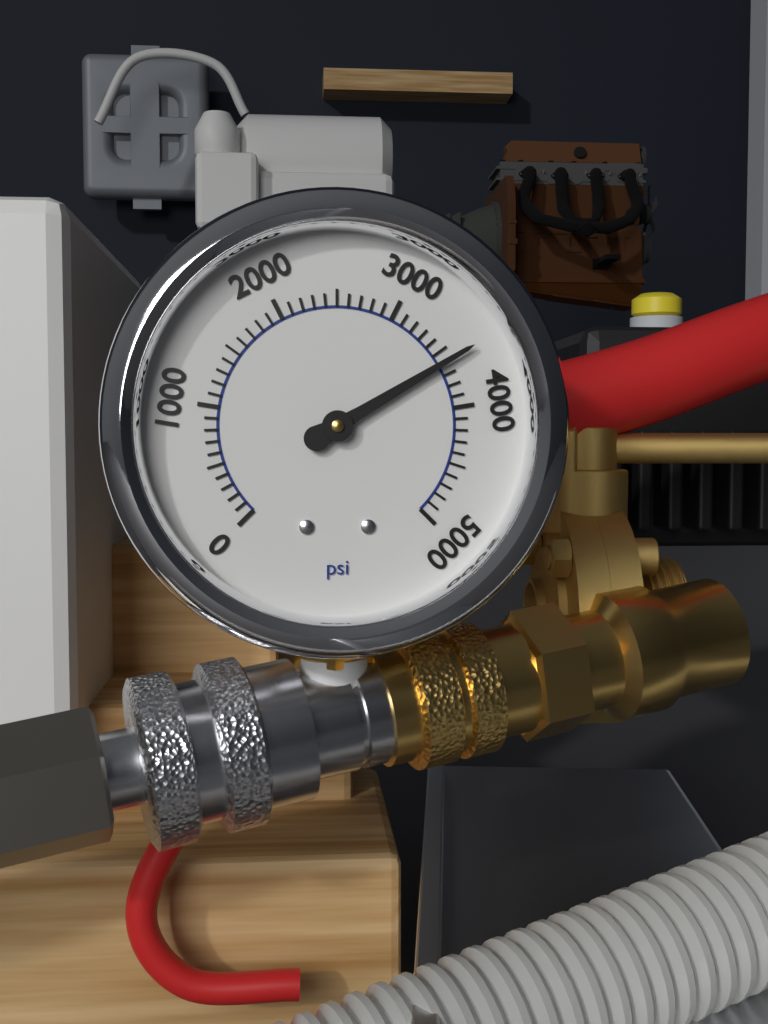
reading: 3600 psi
